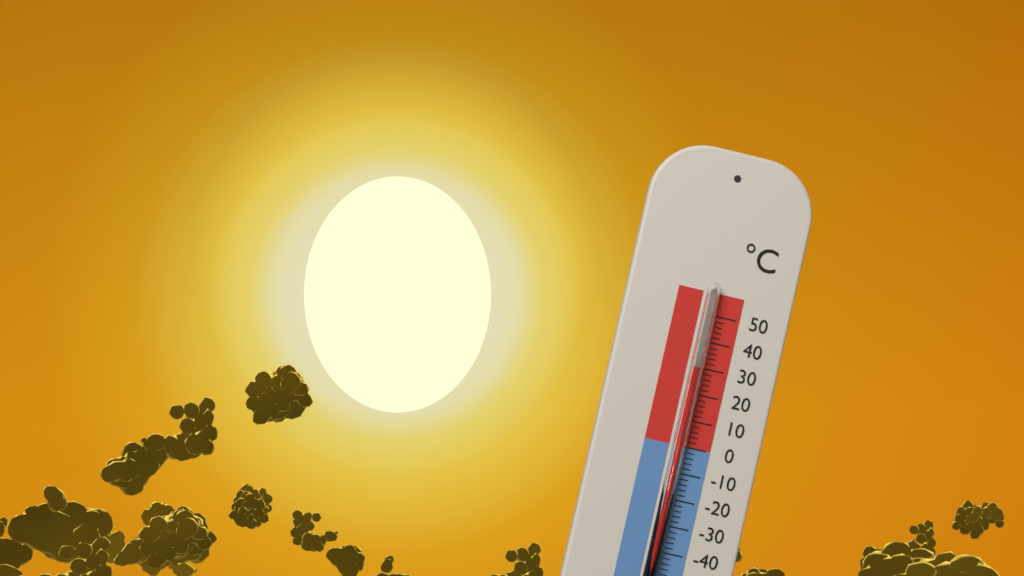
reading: 30 °C
